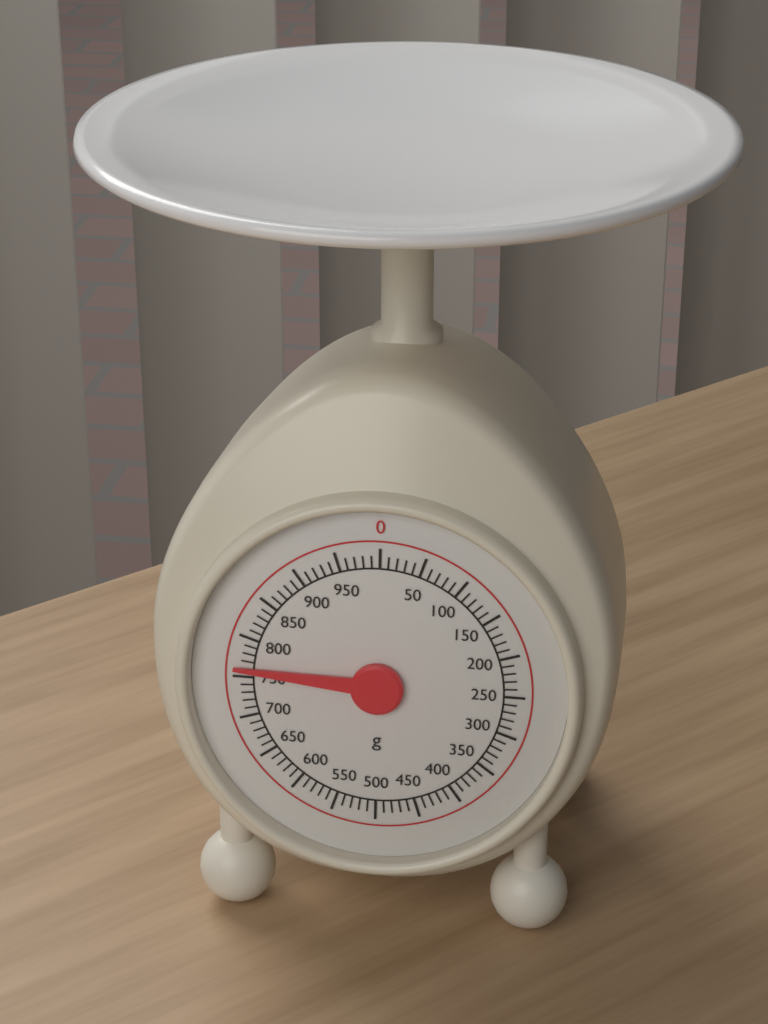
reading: 760 g
